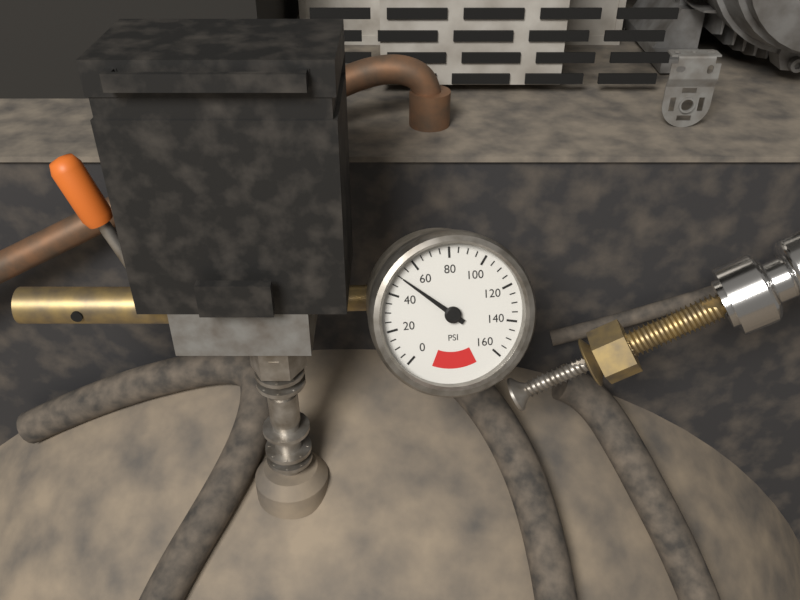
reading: 50 psi
